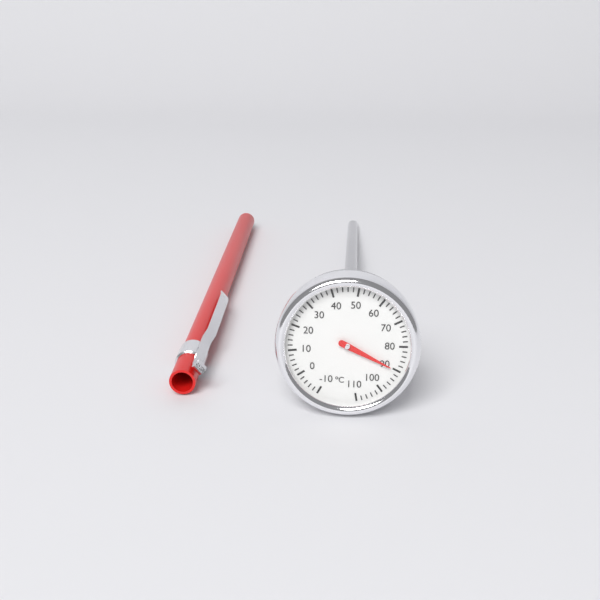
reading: 90 °C
